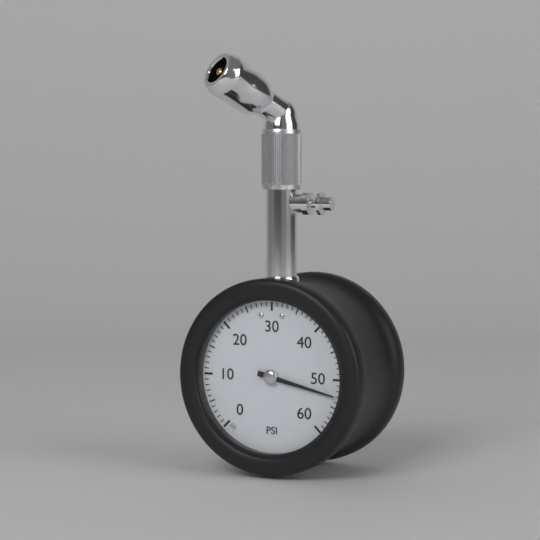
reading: 53 psi
